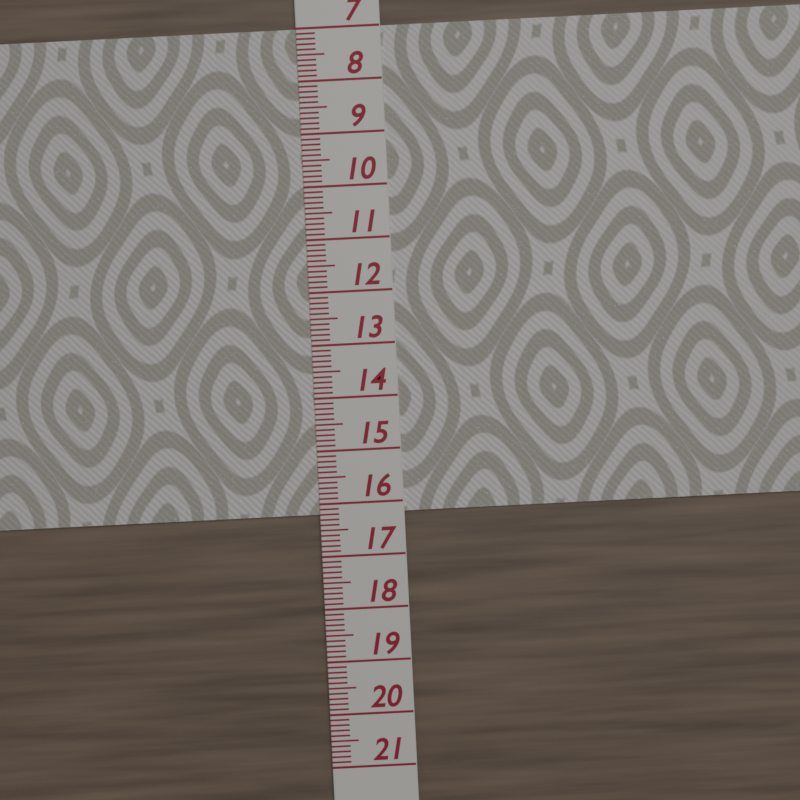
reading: 16.2 (no unit)
